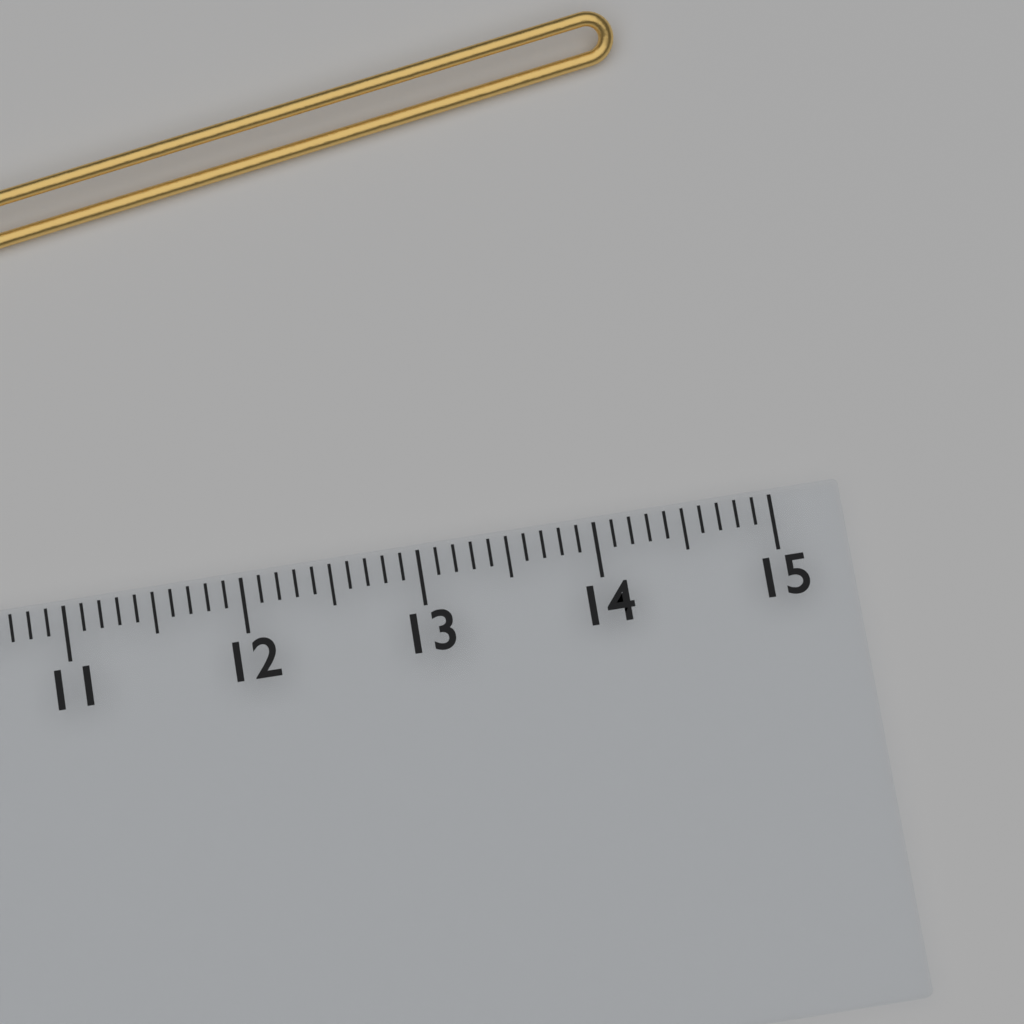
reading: 14.6 cm
